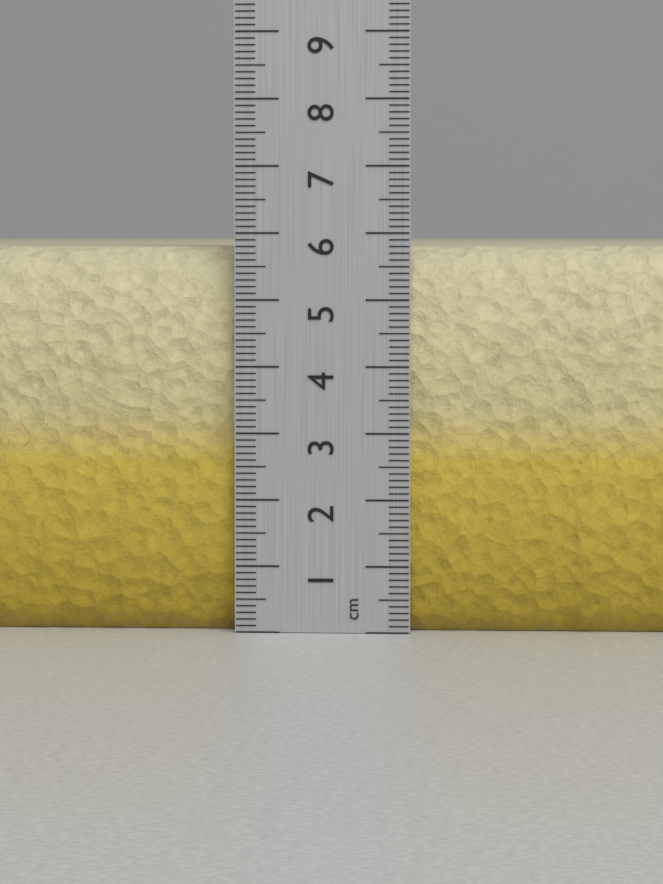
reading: 5.8 cm
